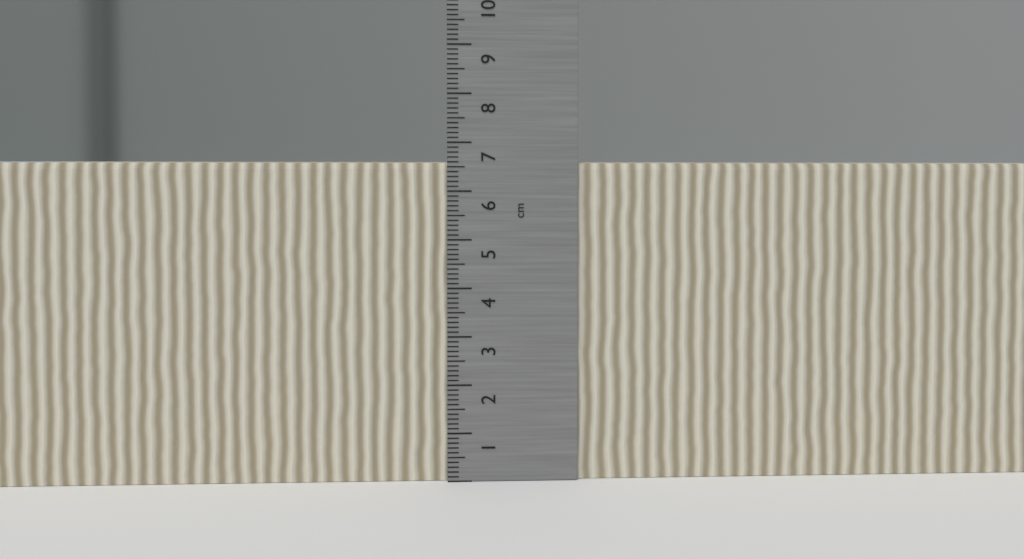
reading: 6.6 cm
